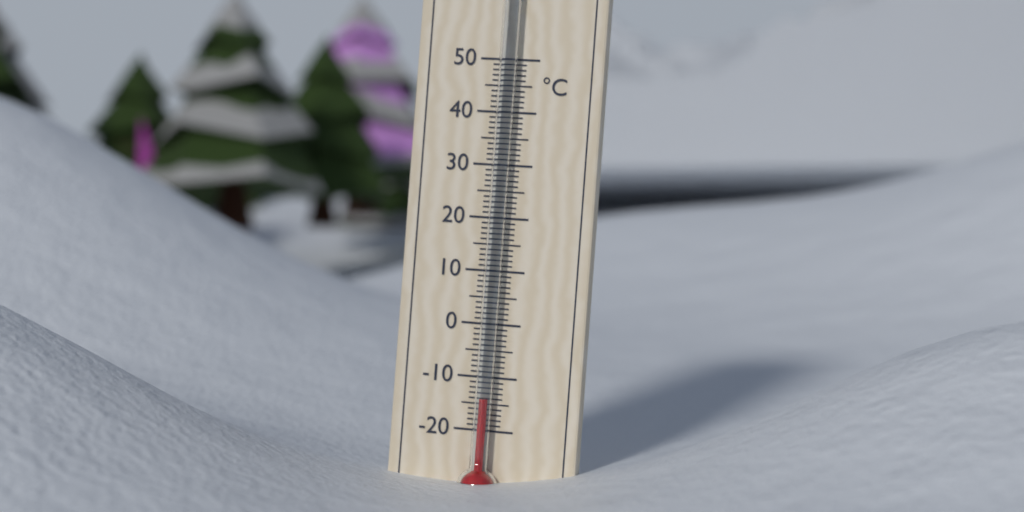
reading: -14 °C
